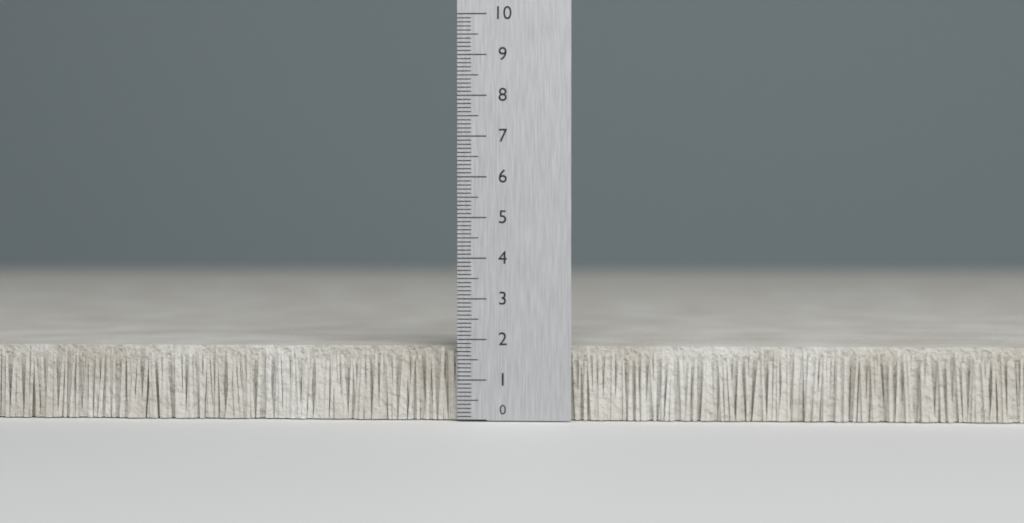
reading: 1.8 (no unit)
